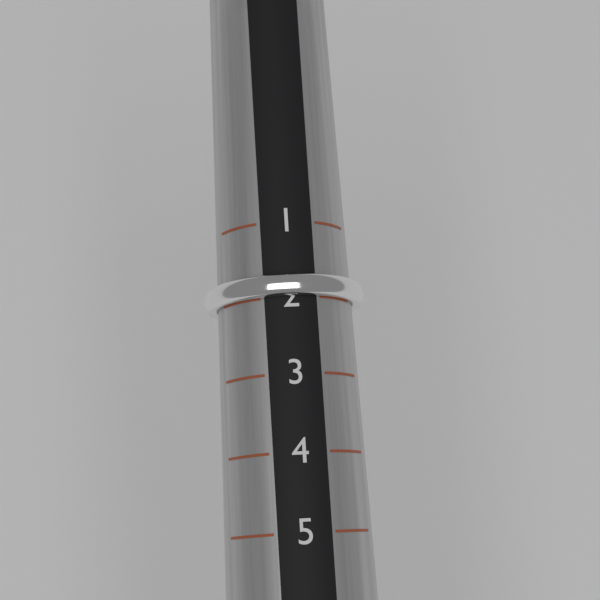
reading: 2 (no unit)
